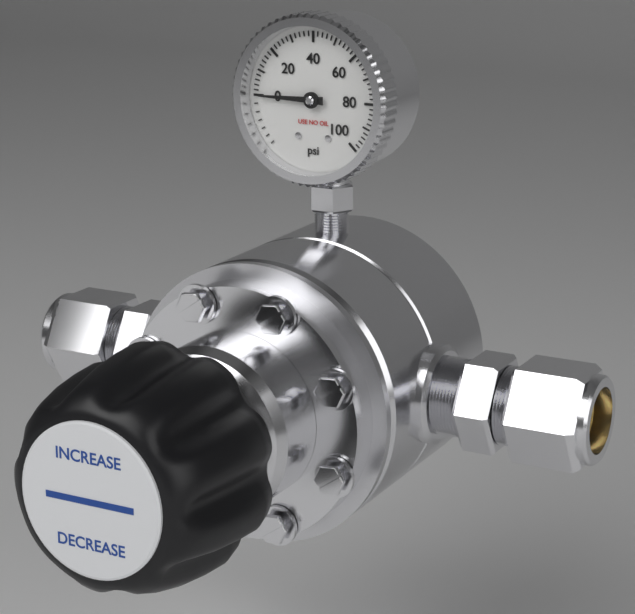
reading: 0 psi
